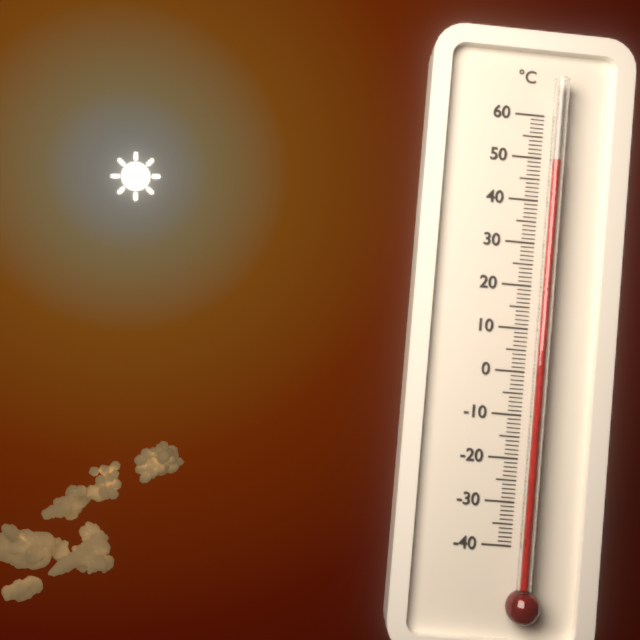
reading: 49 °C
